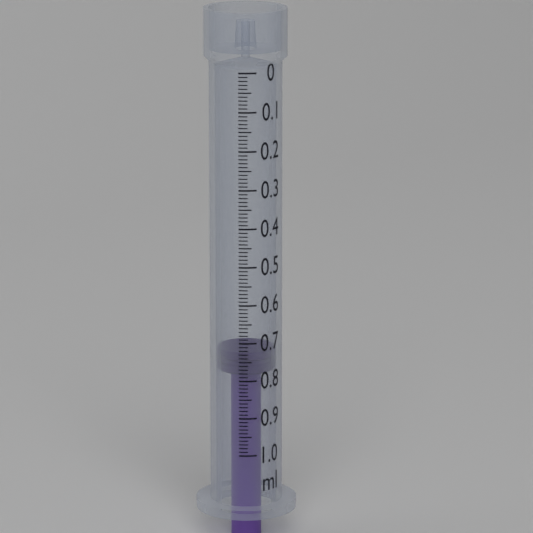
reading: 0.73 ml
